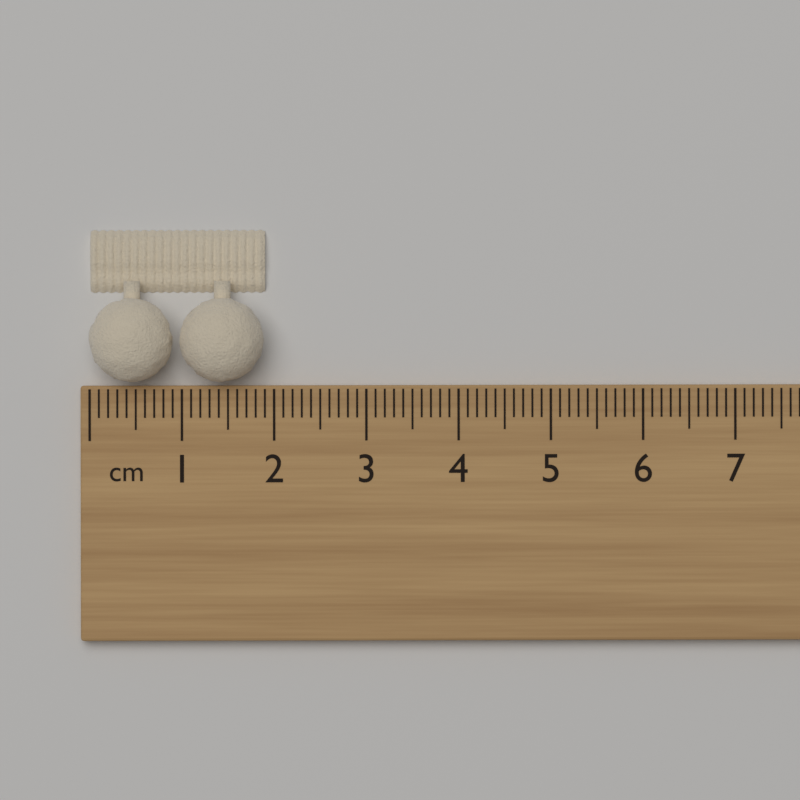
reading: 1.9 cm
